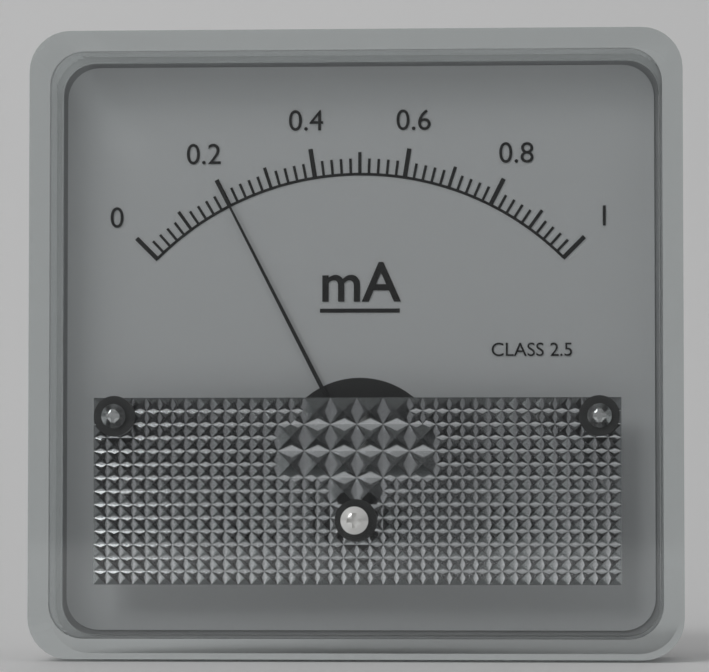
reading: 0.20 mA
